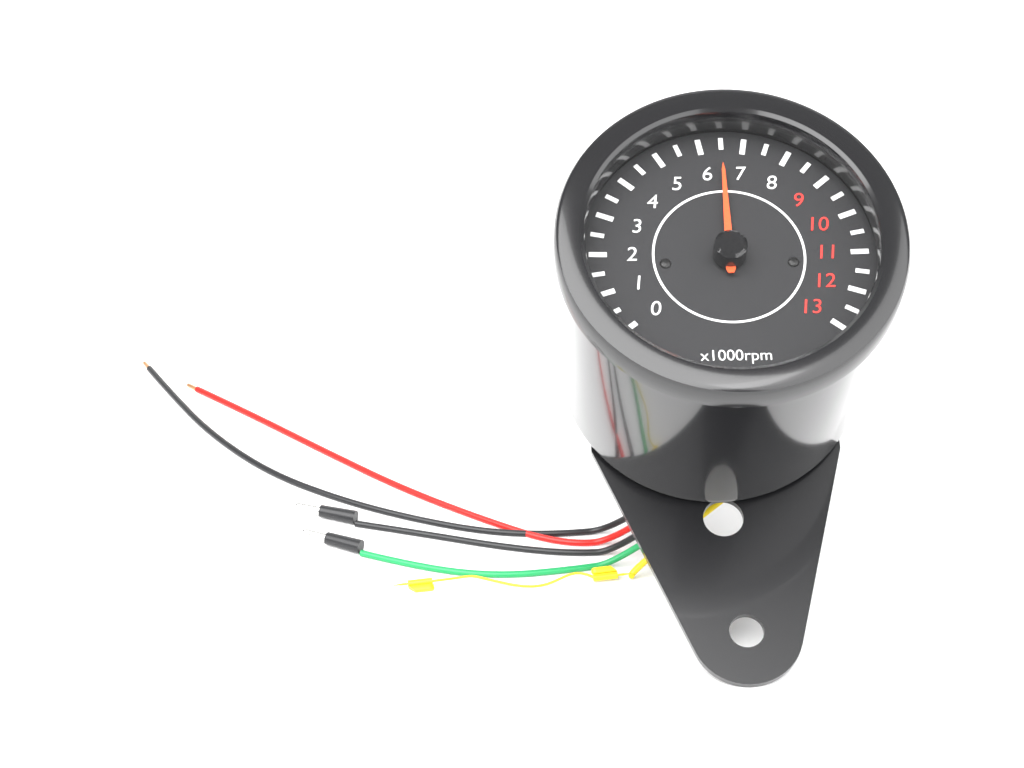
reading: 6.5 x1000rpm
